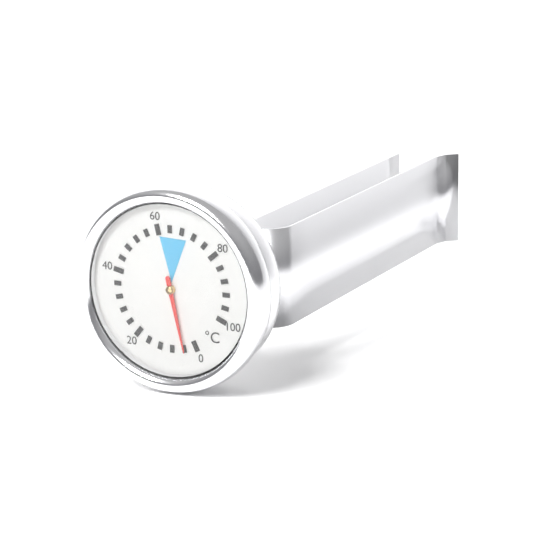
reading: 4 °C
